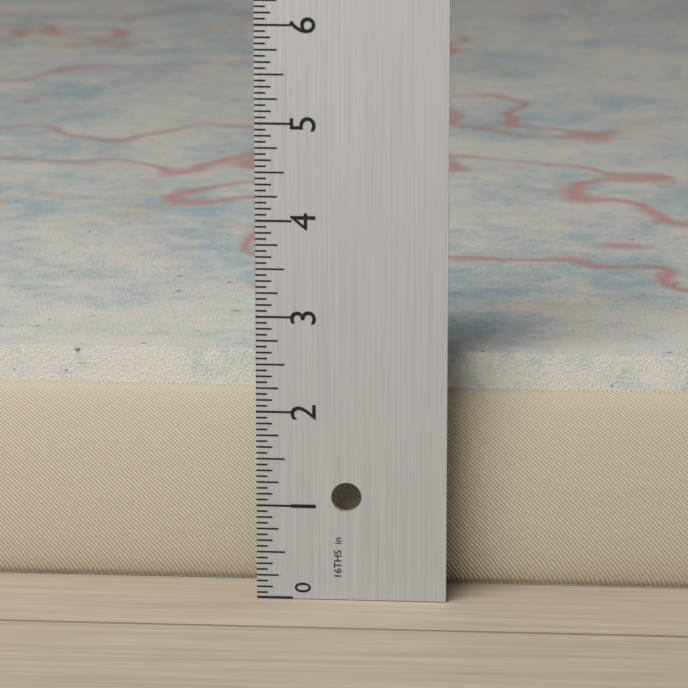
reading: 2.5000 in
